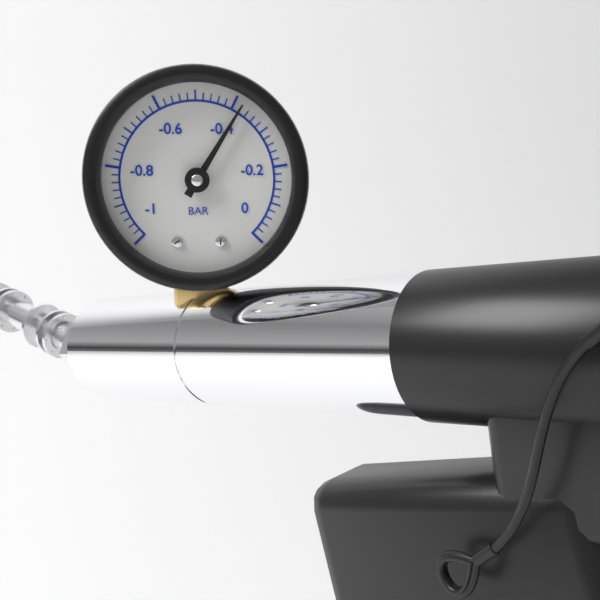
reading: -0.38 bar
